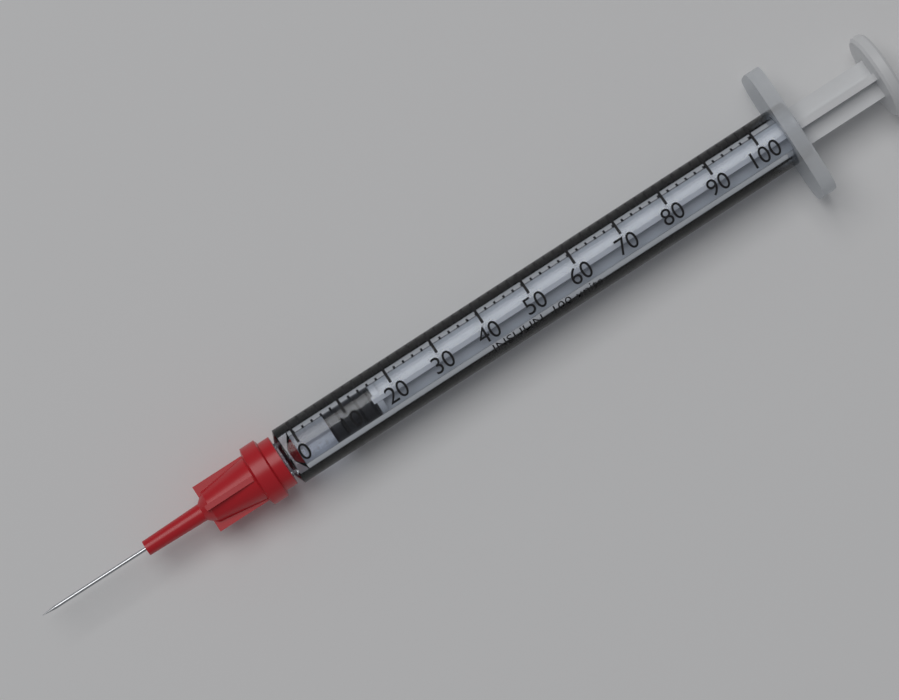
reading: 6 units
